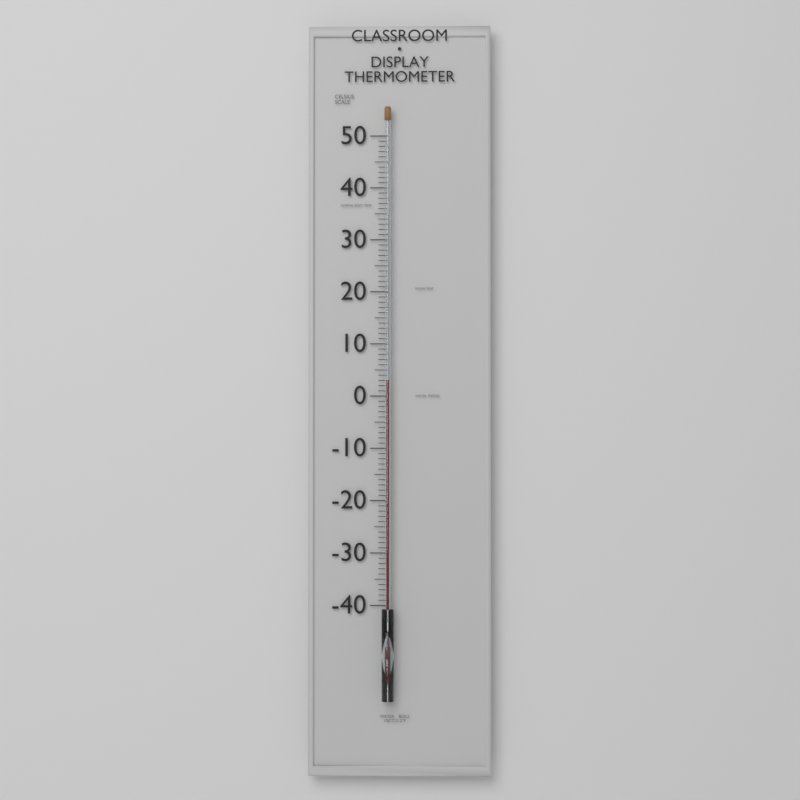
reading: 3 °C
